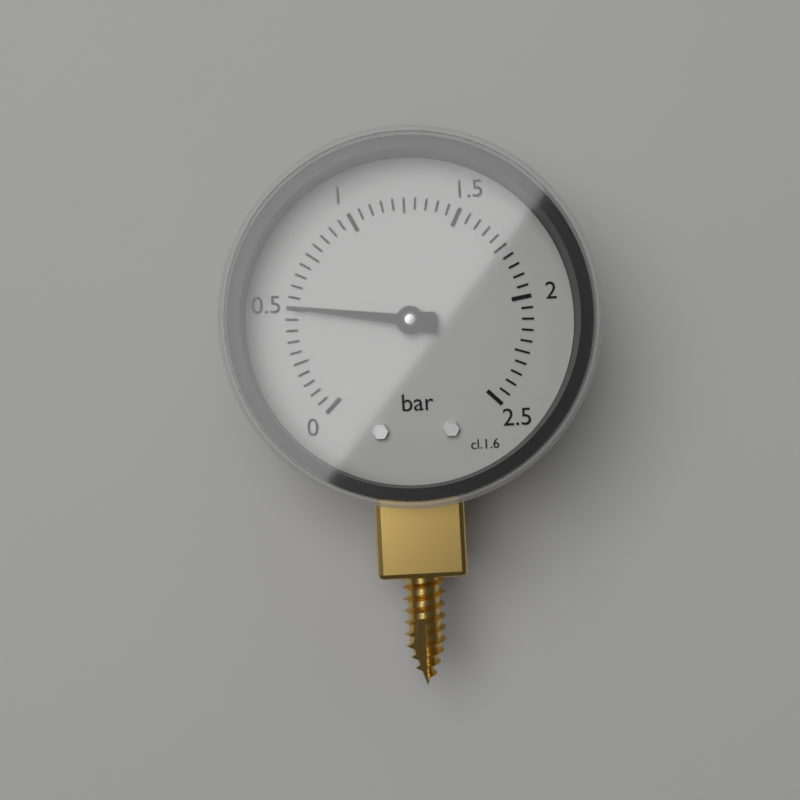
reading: 0.50 bar
